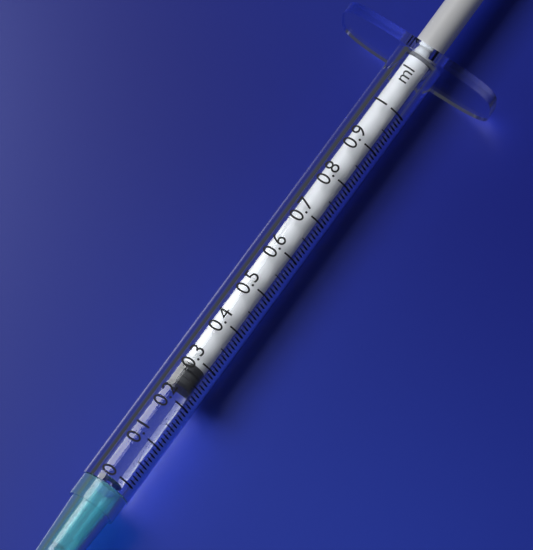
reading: 0.24 ml
